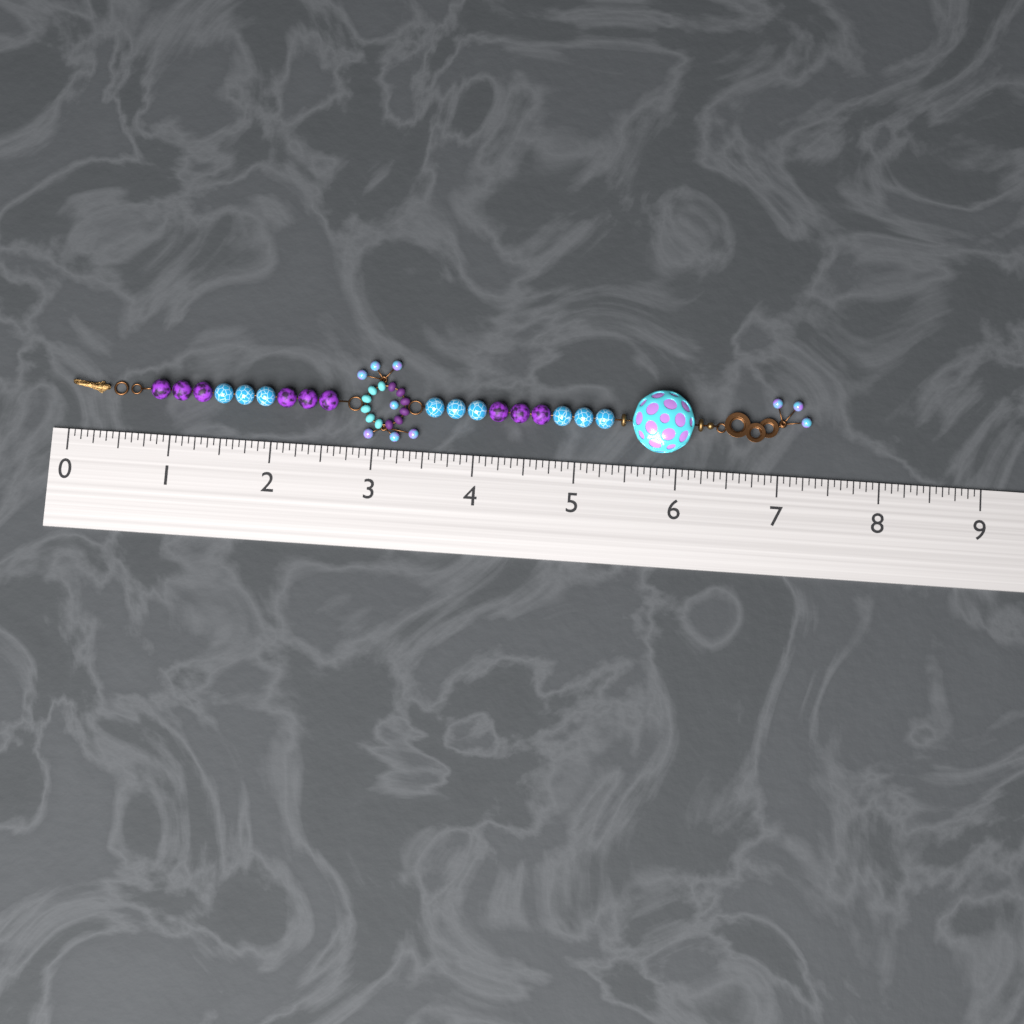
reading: 7.3125 (no unit)
